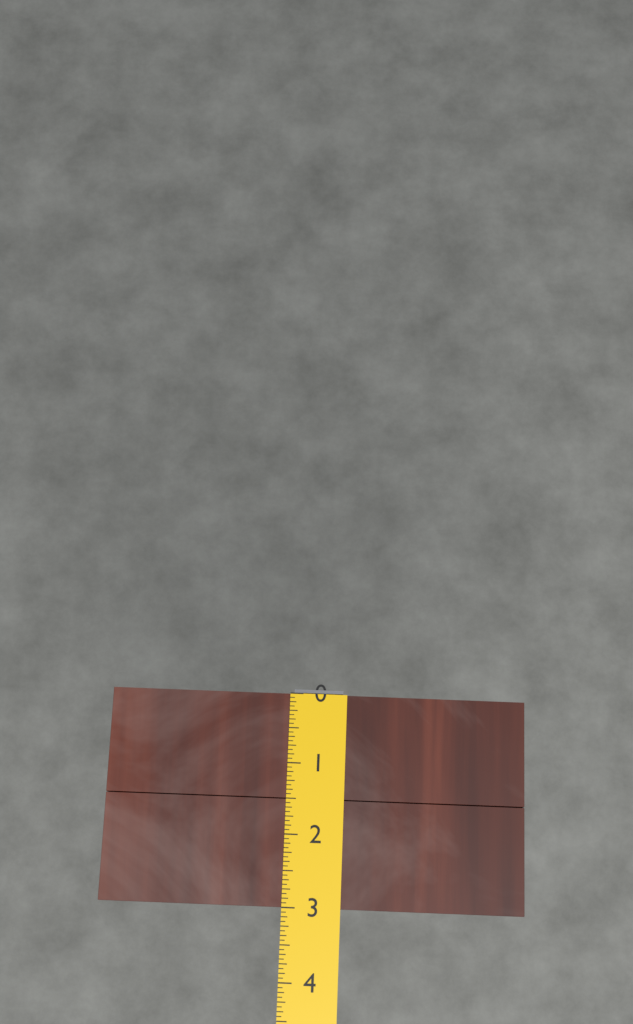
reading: 3.0000 (no unit)
